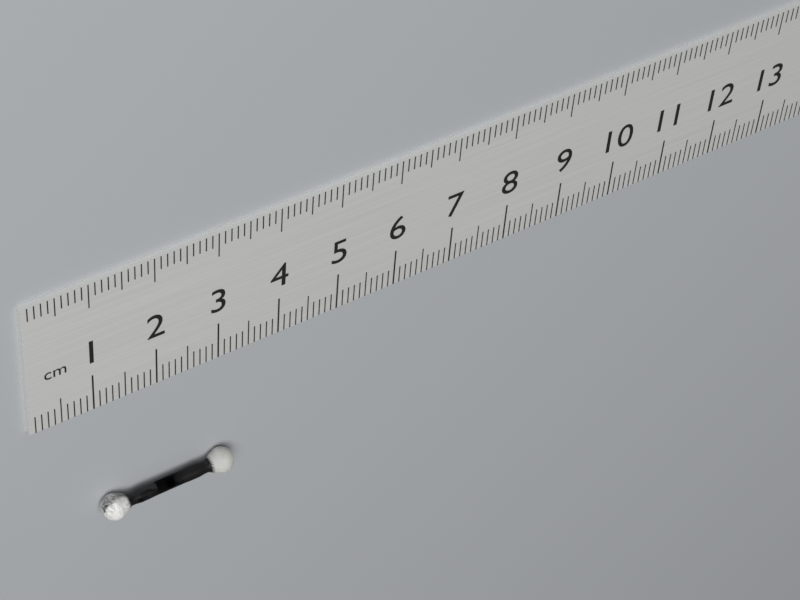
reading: 3.2 cm
